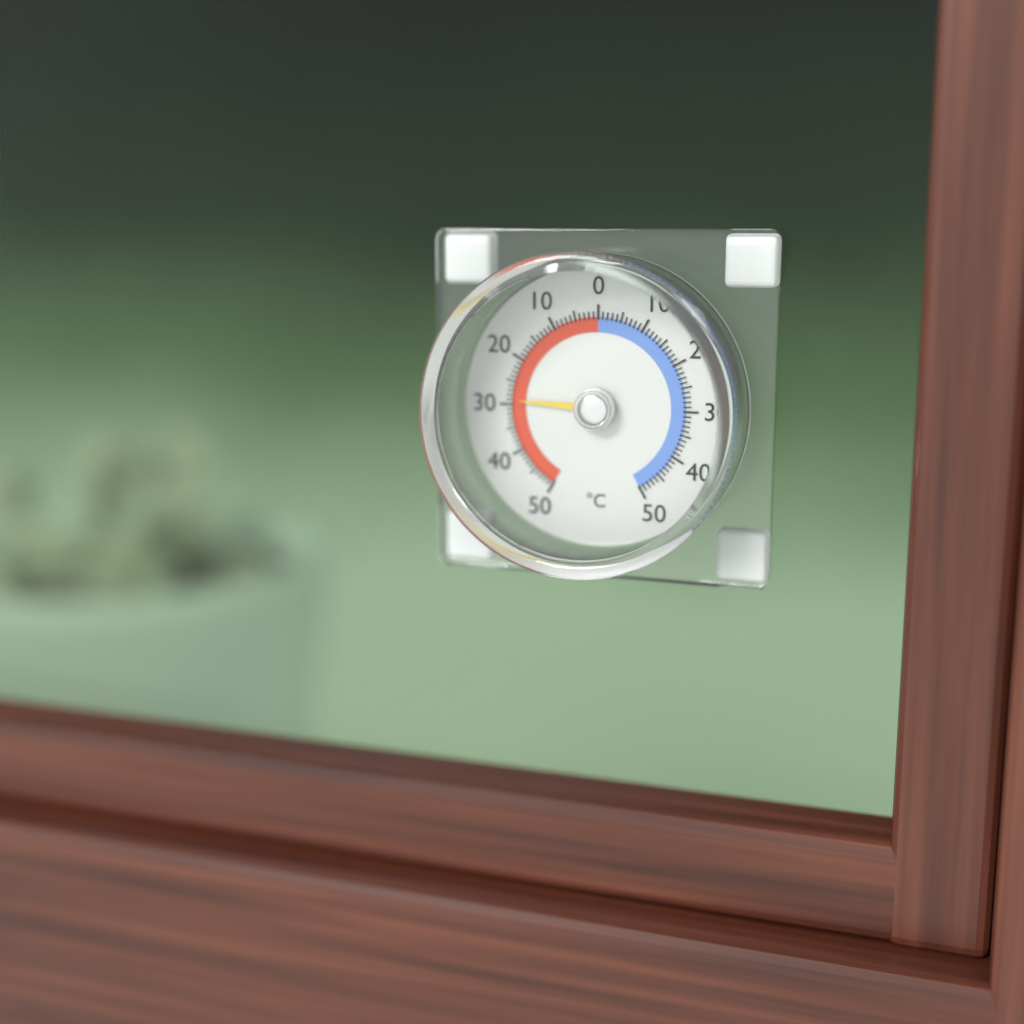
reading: 29 °C
